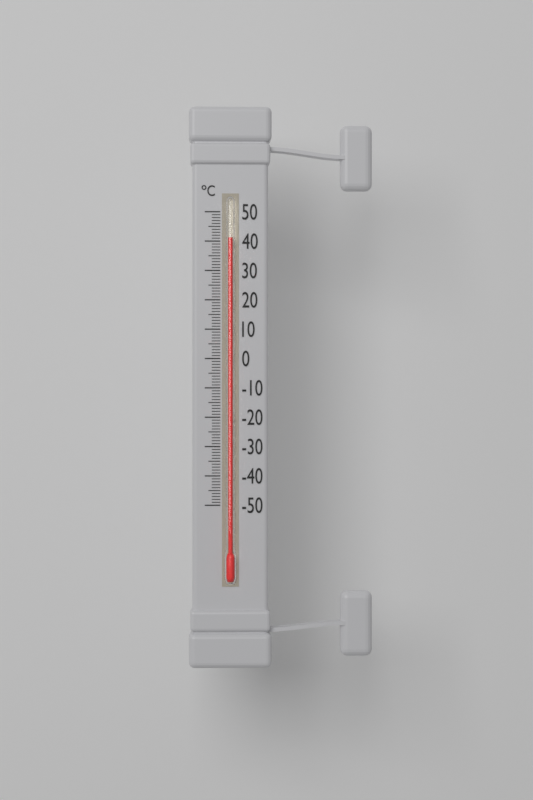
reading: 41 °C
